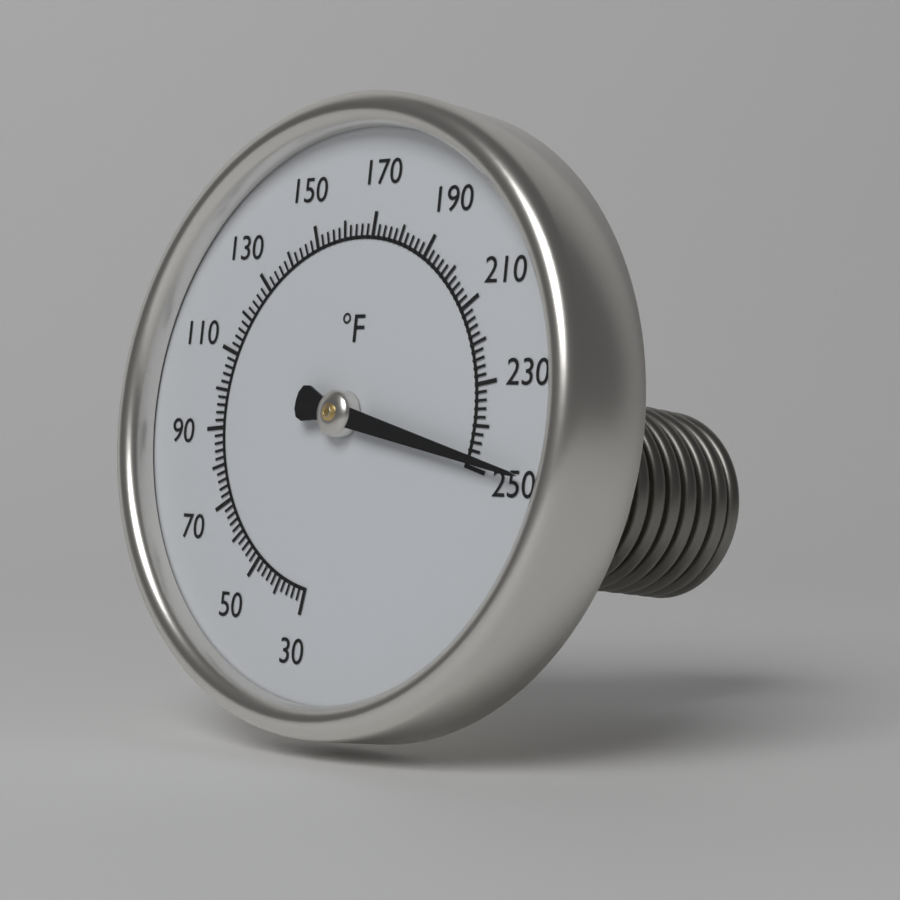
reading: 248 °F
